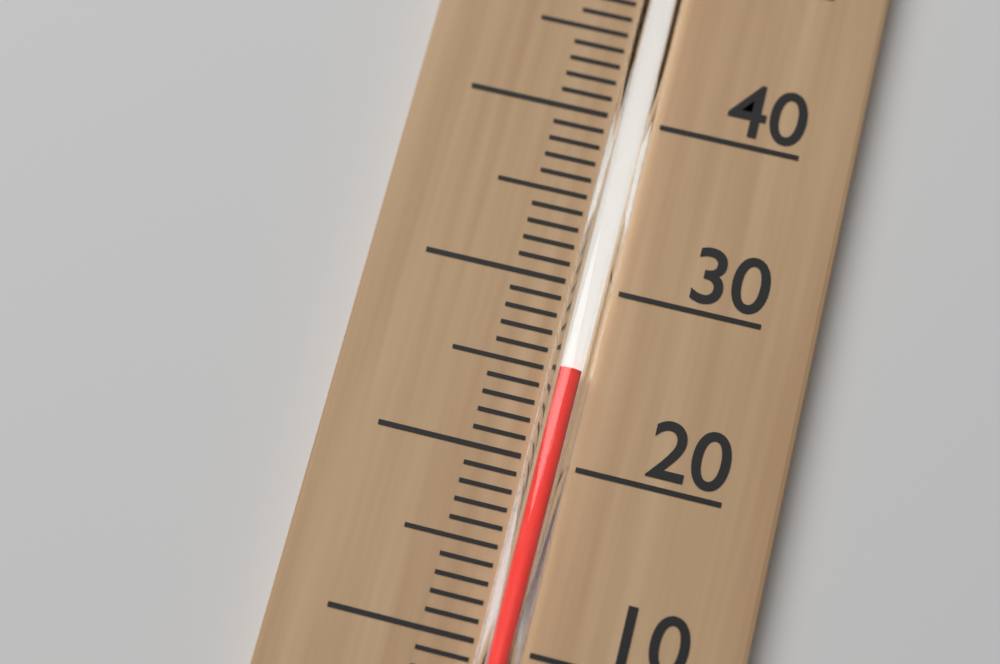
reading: 25 °C
